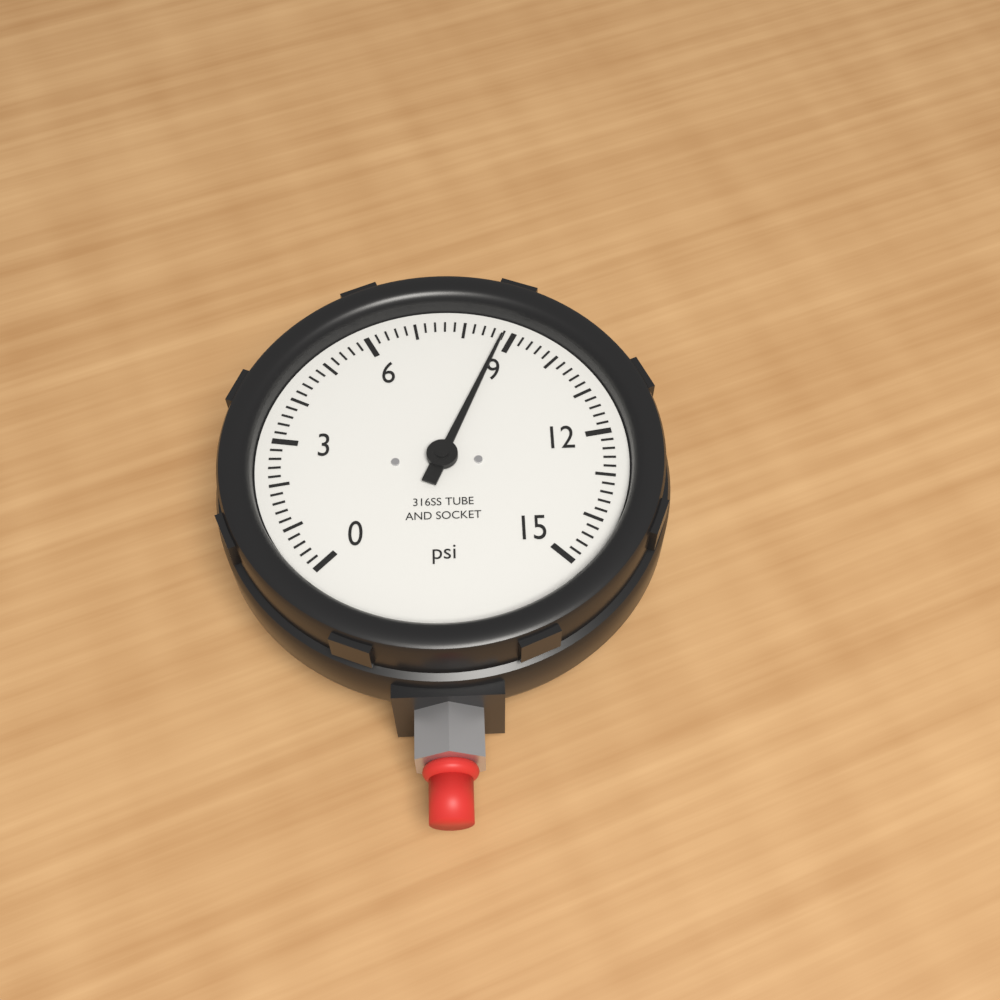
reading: 8.8 psi
